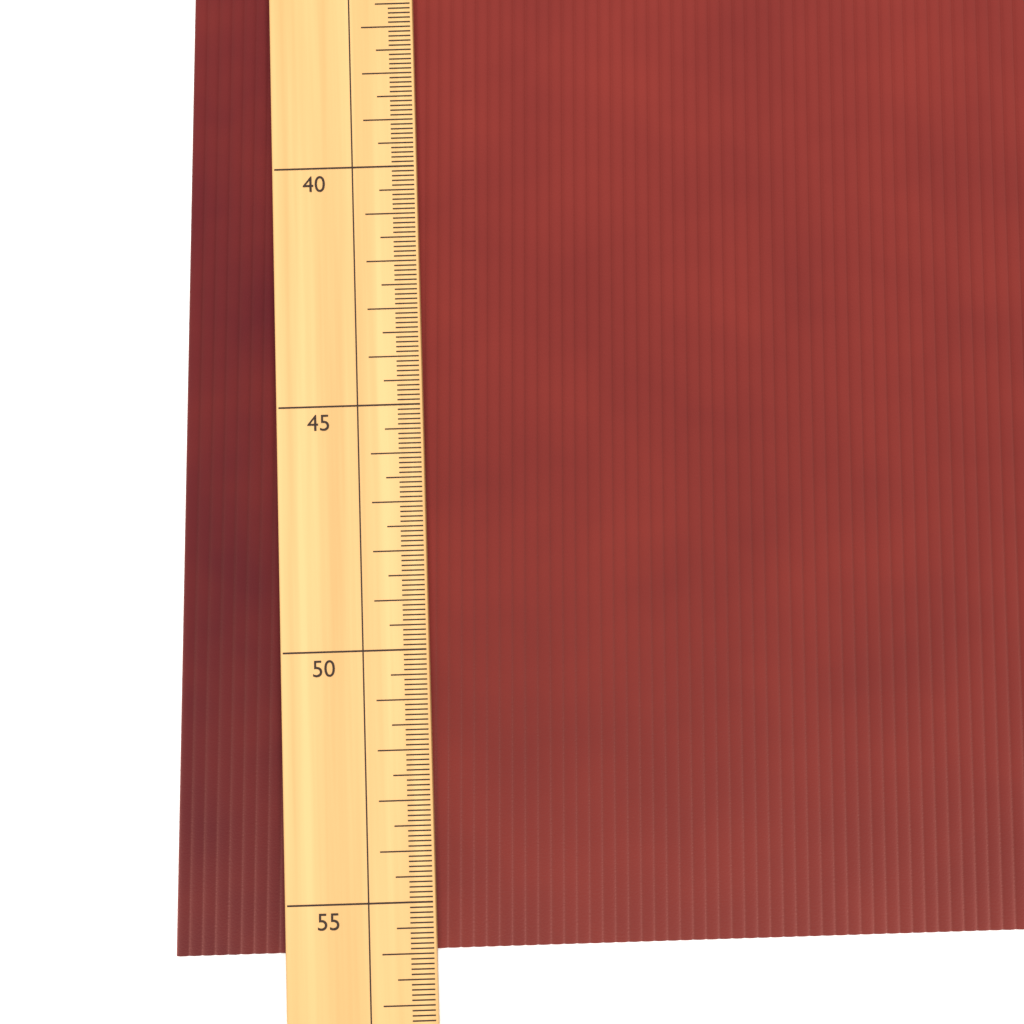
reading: 56.0 (no unit)
